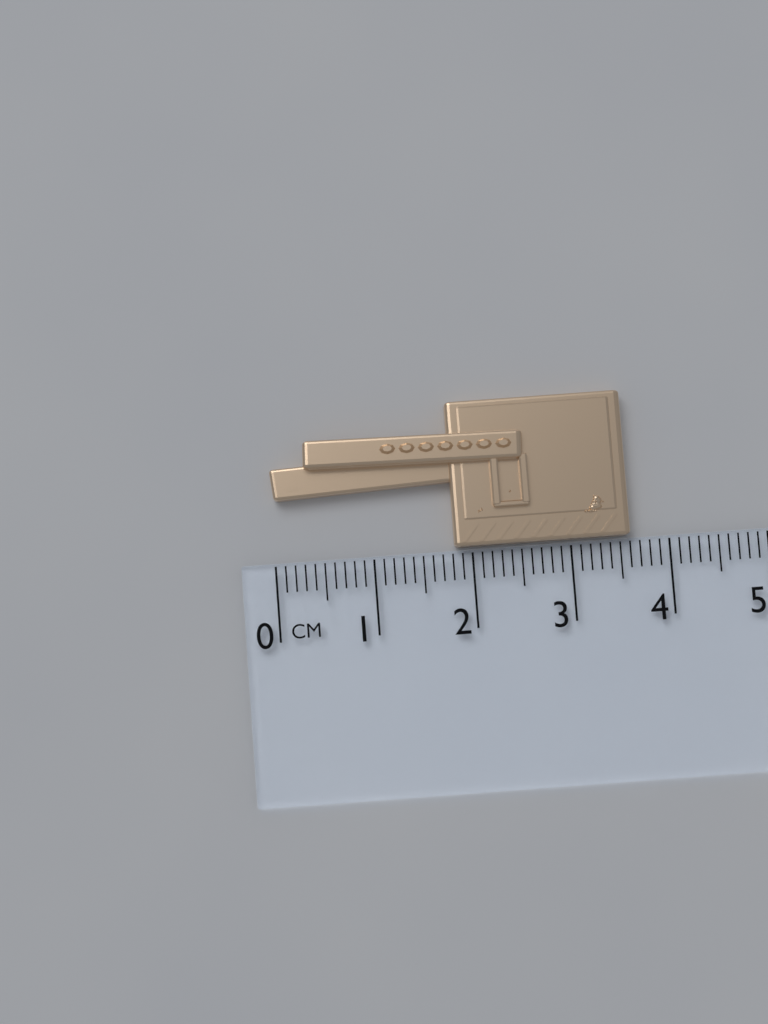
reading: 3.6 cm
